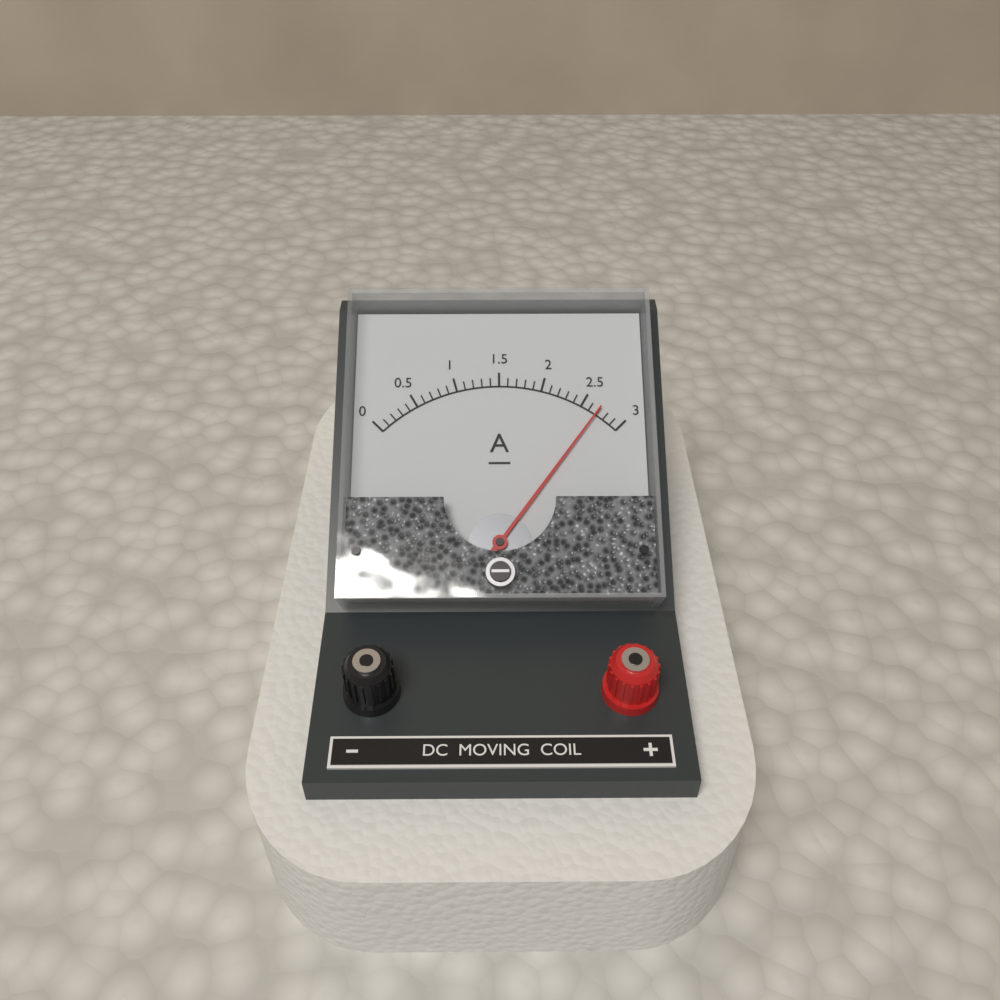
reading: 2.7 A
